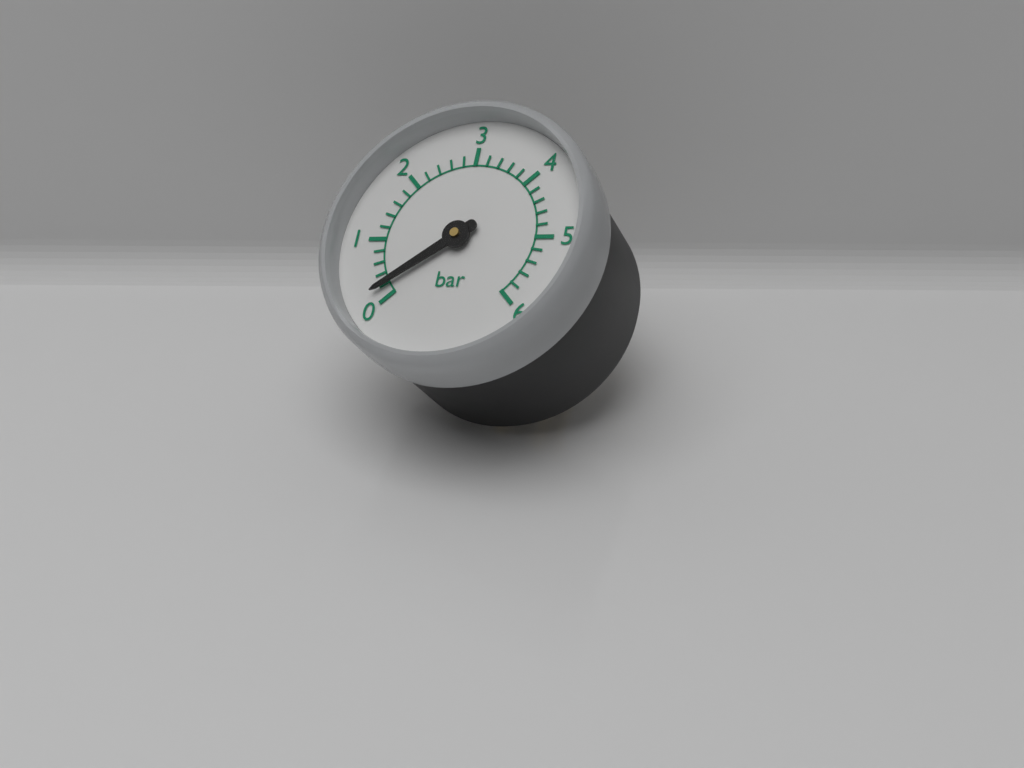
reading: 0.2 bar
